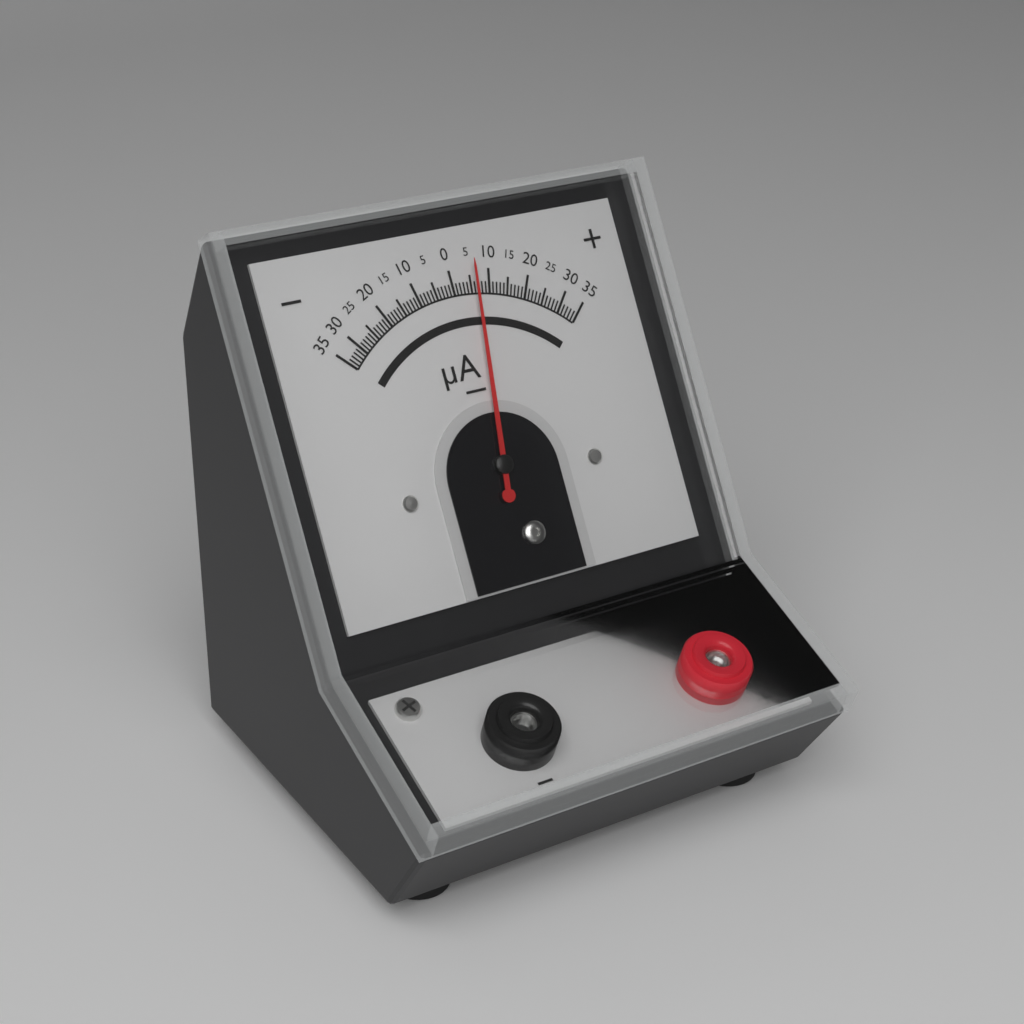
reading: 6 µA
